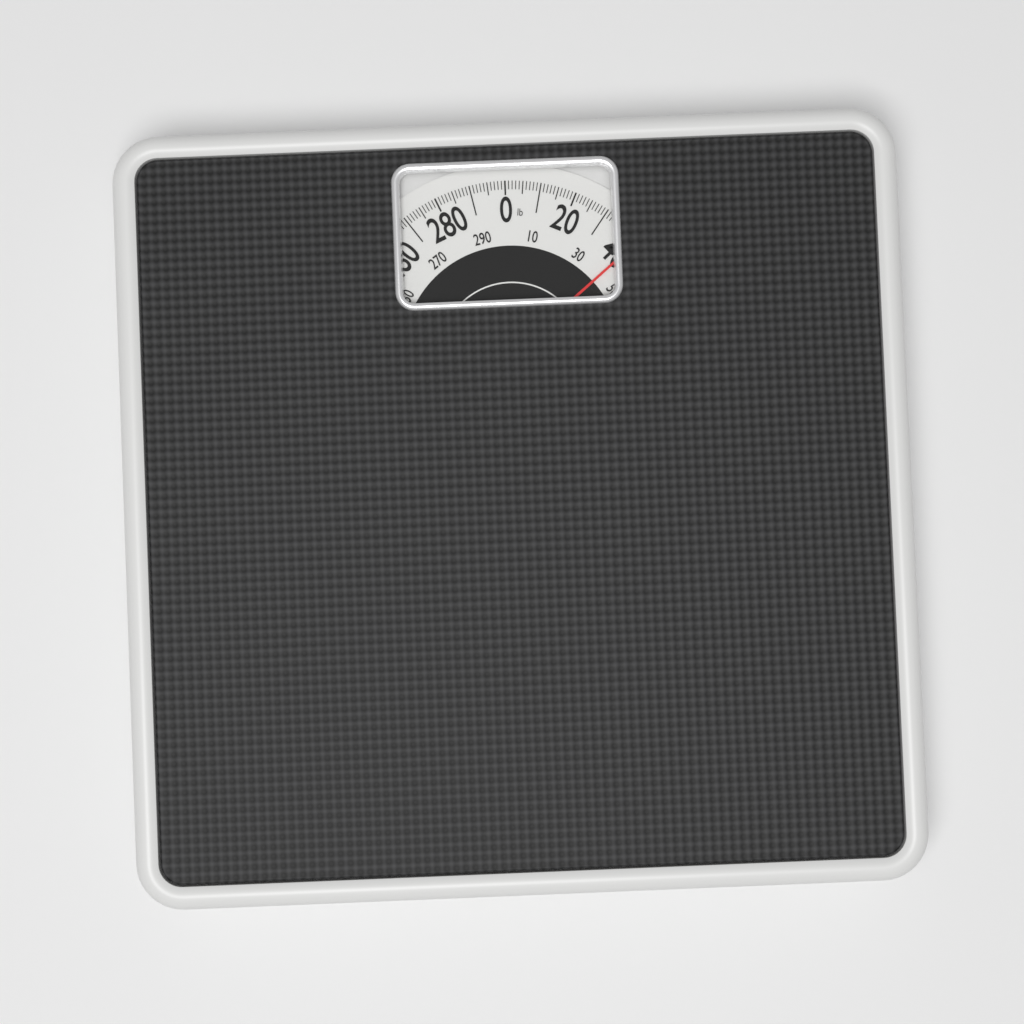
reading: 42 lb
